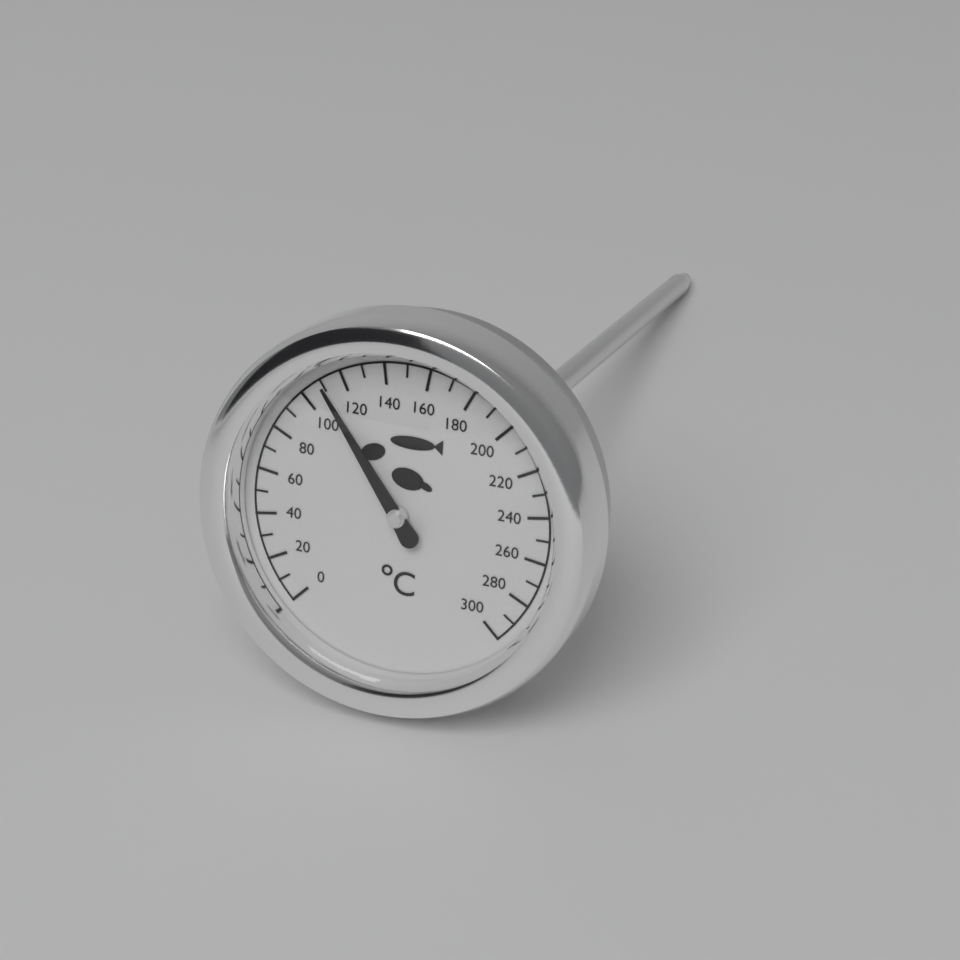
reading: 110 °C
